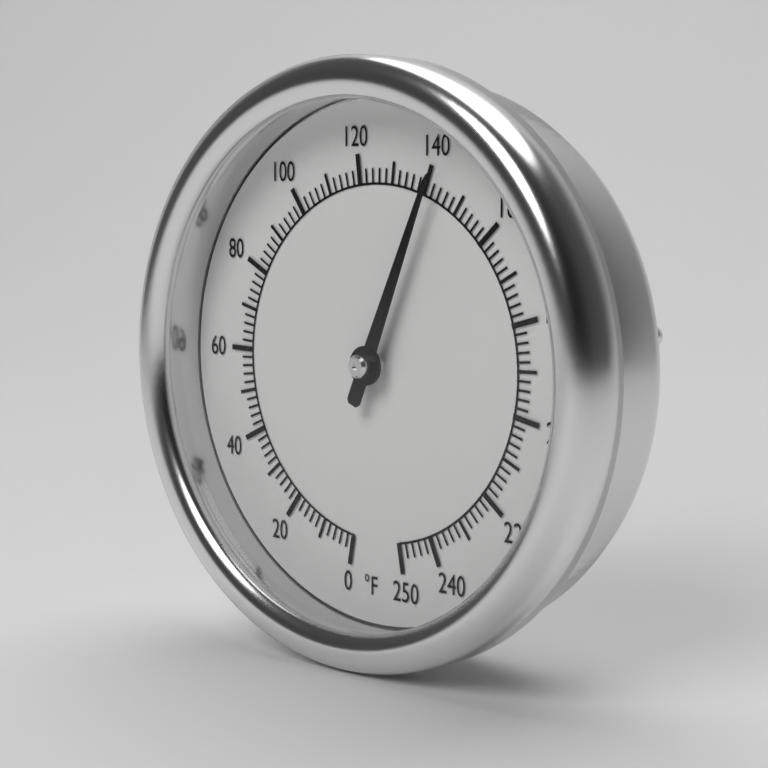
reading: 142 °F
